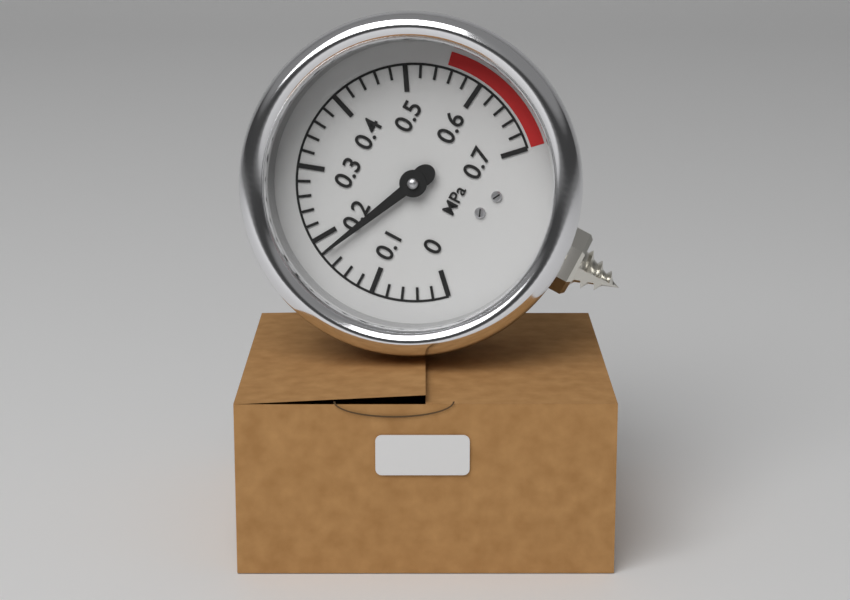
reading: 0.18 MPa
